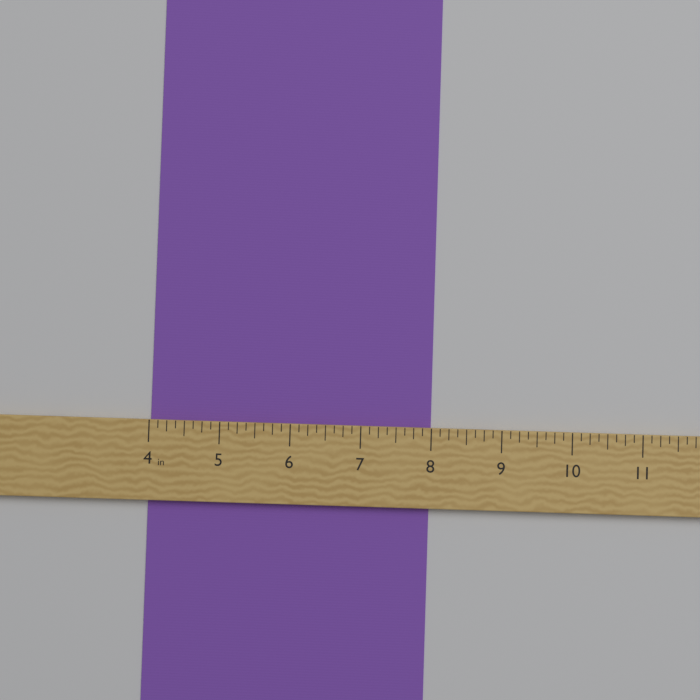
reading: 8.000 in
